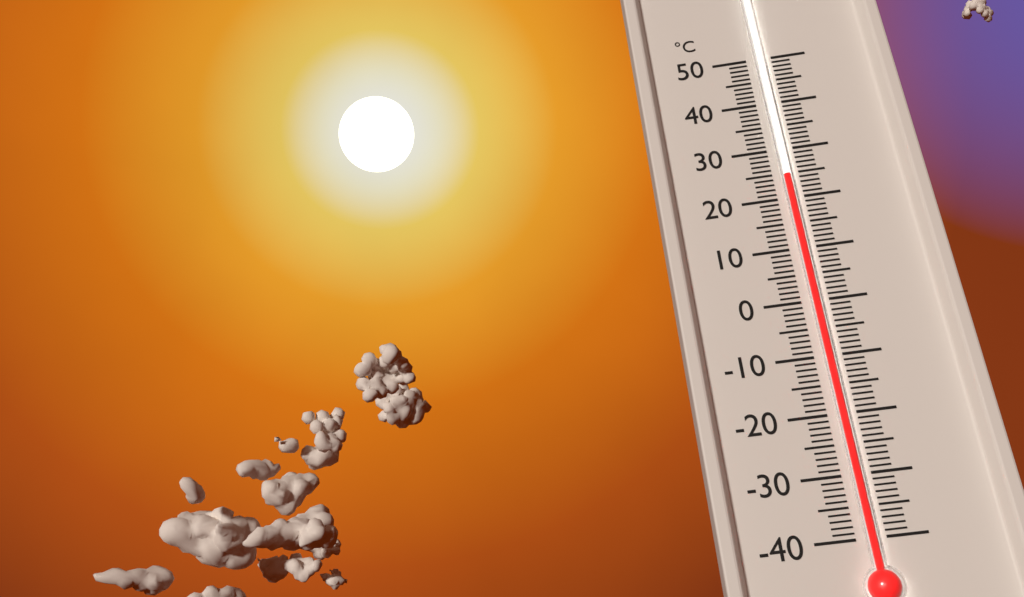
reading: 24 °C
